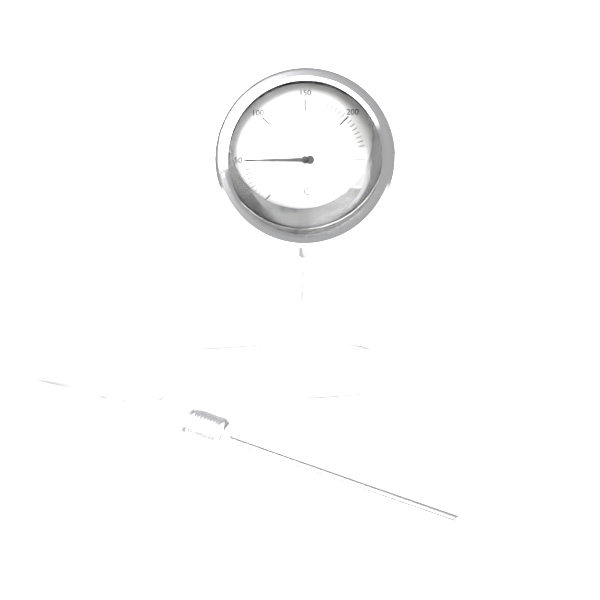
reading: 50 °C
